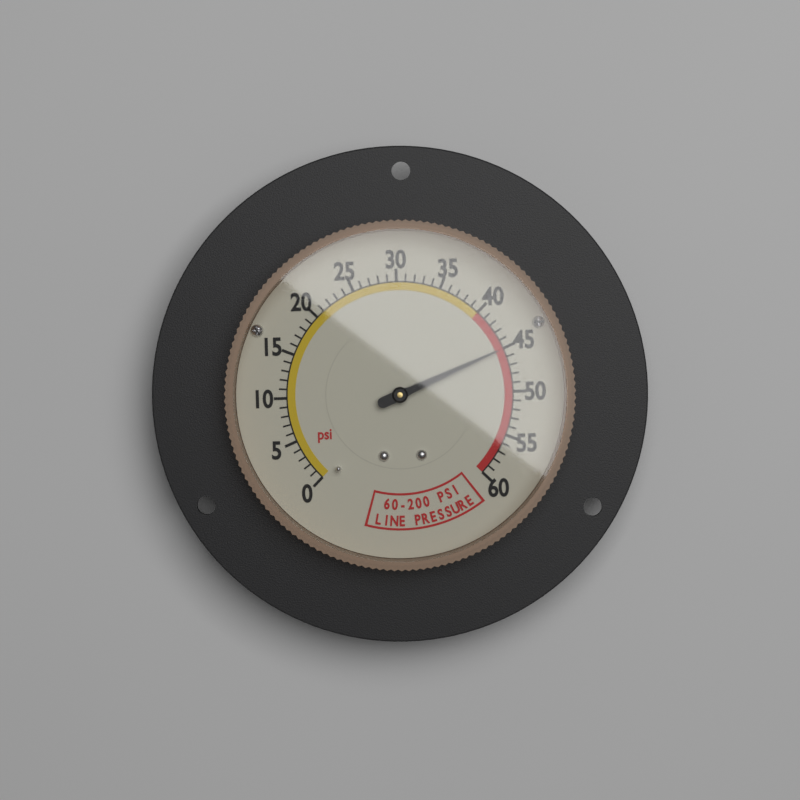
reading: 45 psi
